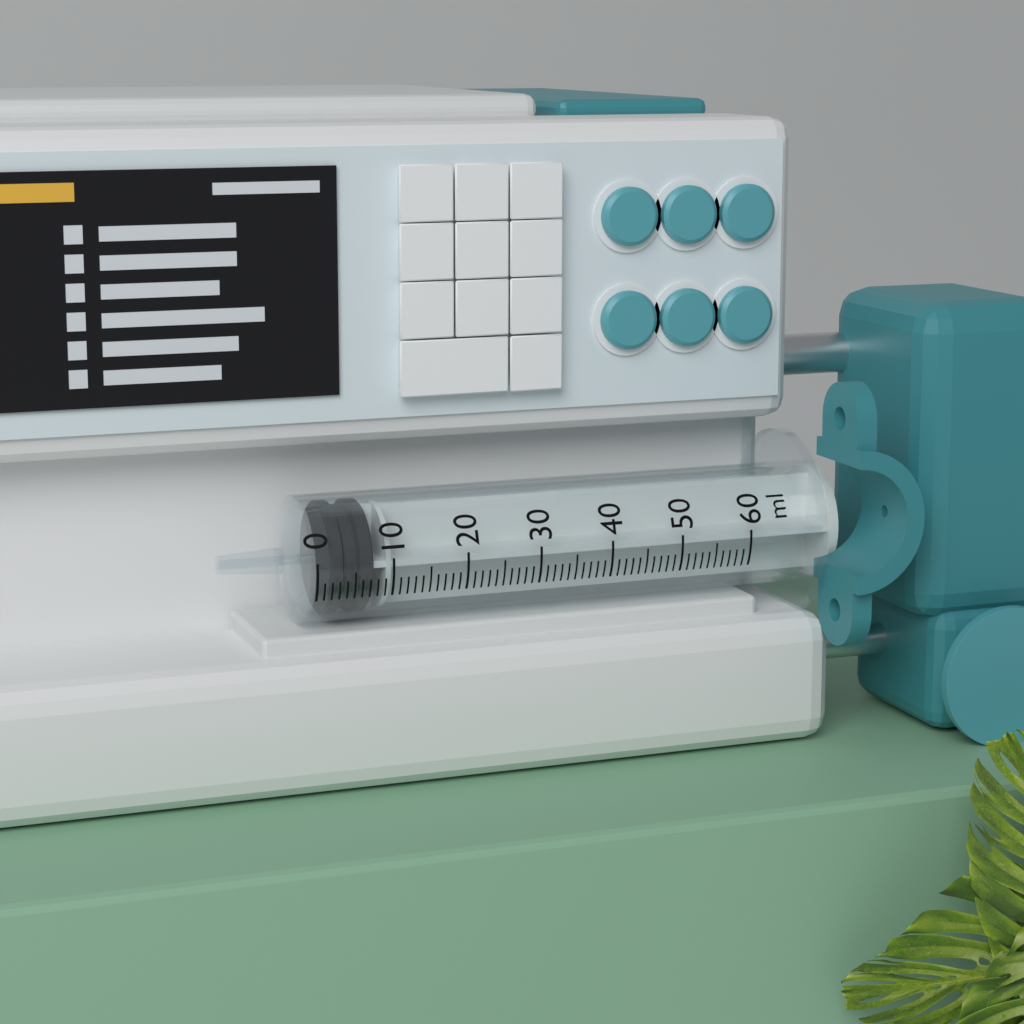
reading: 2 ml
